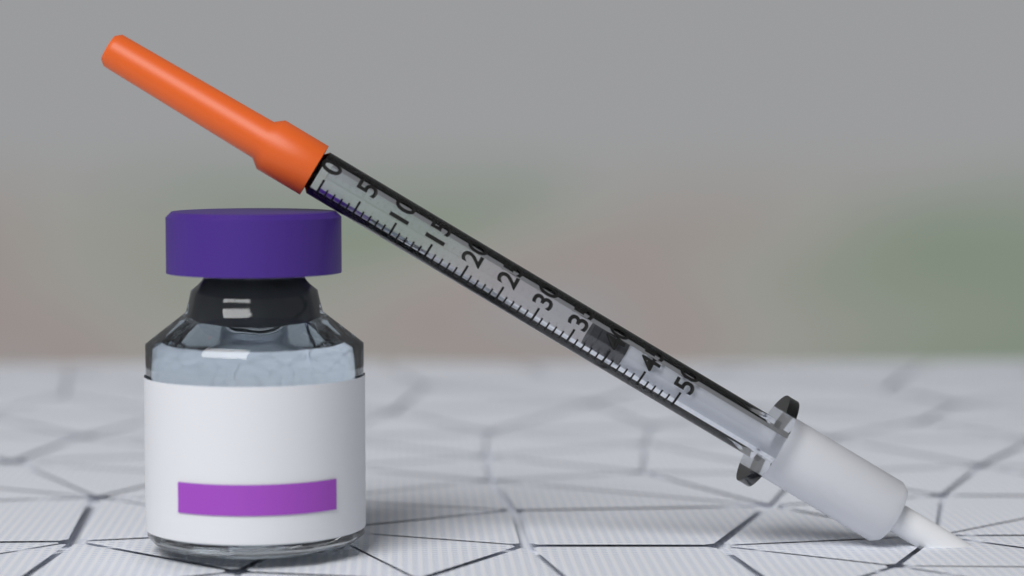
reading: 37 (no unit)
